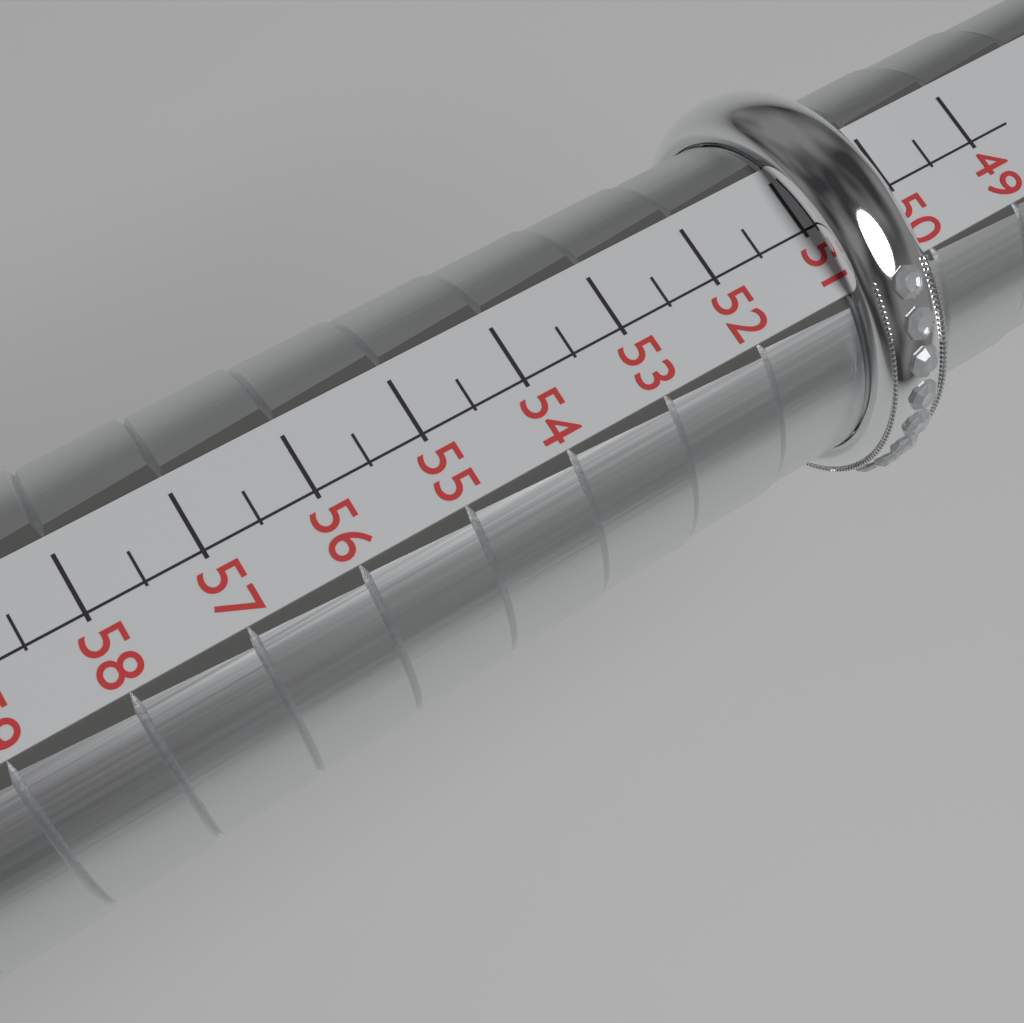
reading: 51.0 (no unit)
